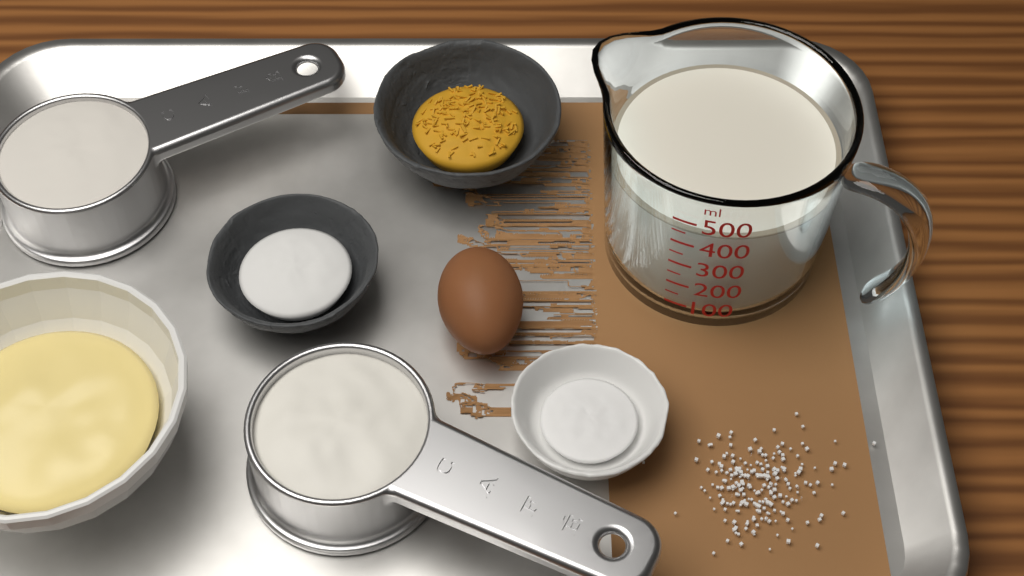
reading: 450 ml
